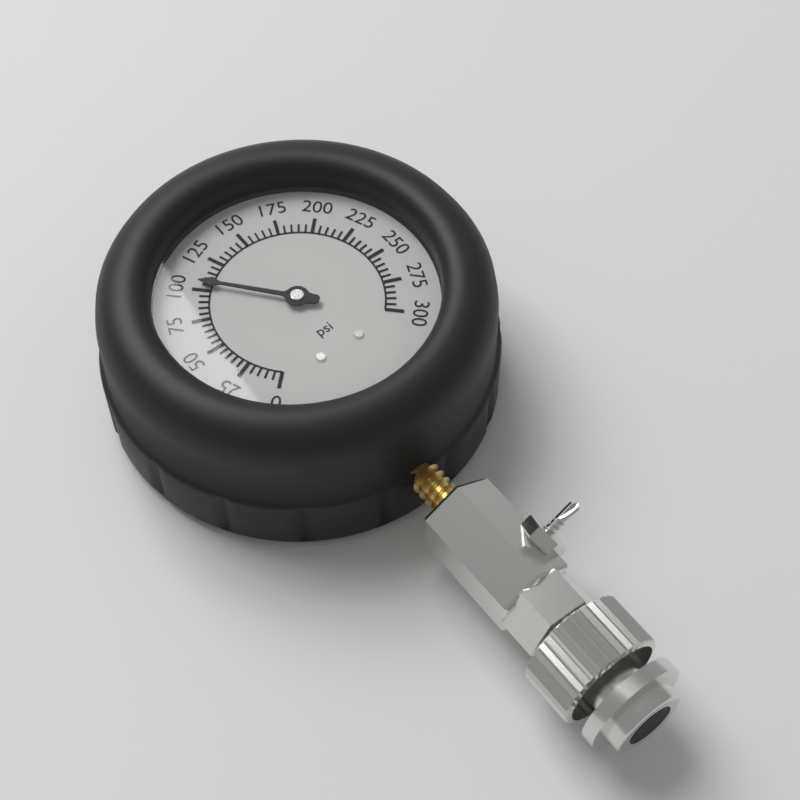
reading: 105 psi
